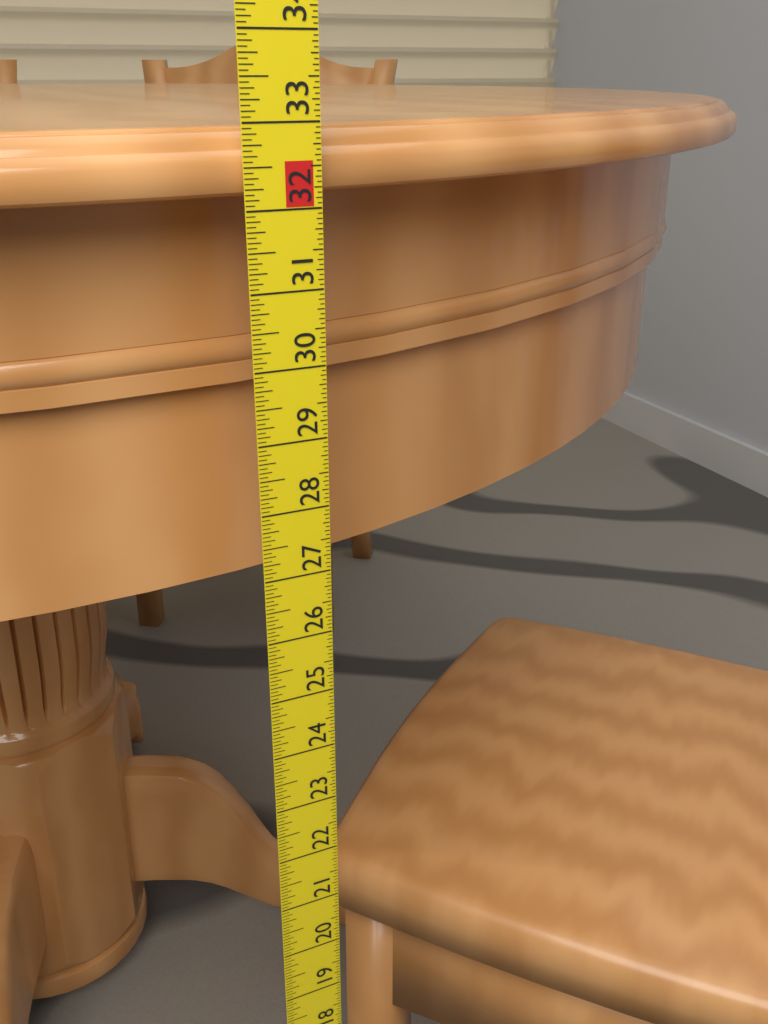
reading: 32.9375 in
